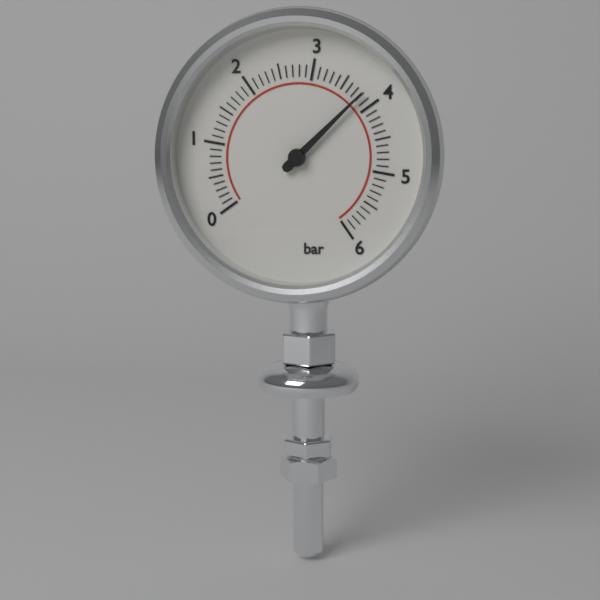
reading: 3.8 bar
